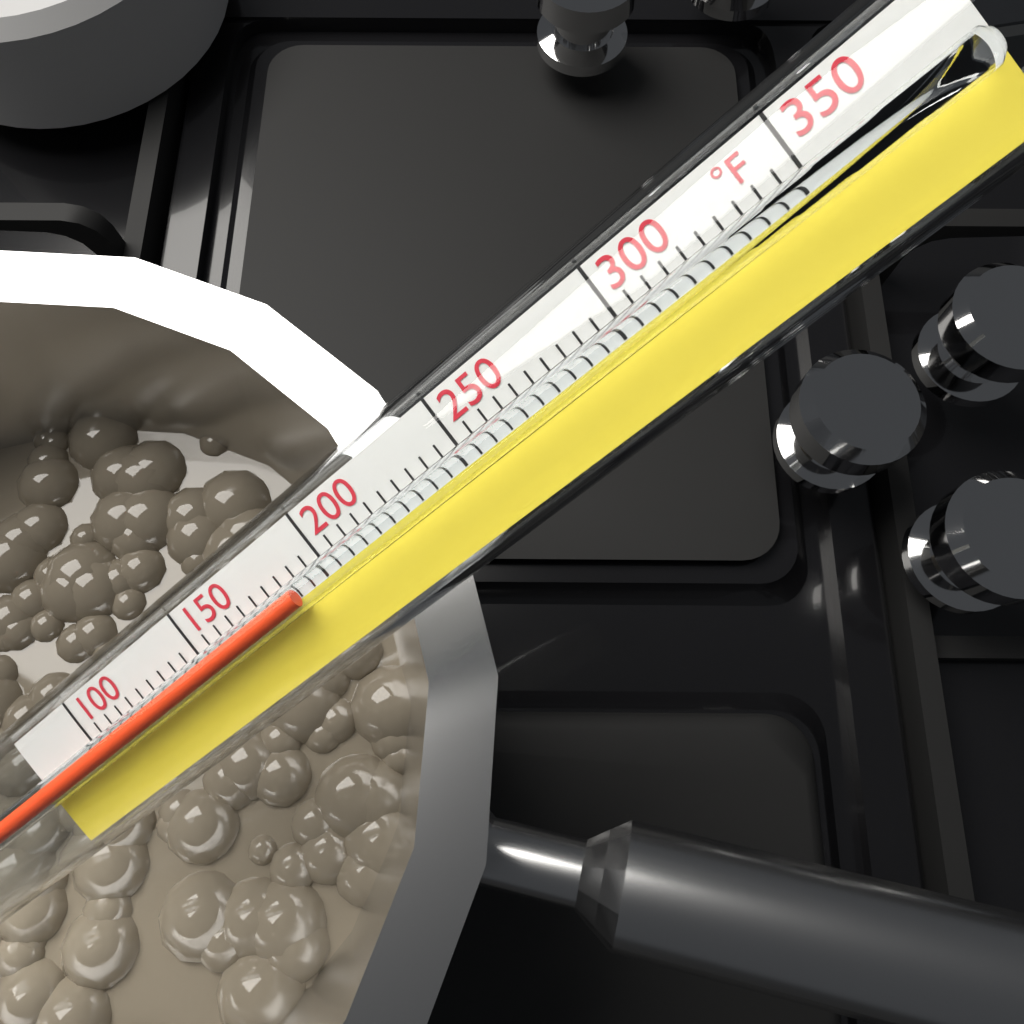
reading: 190 °F
